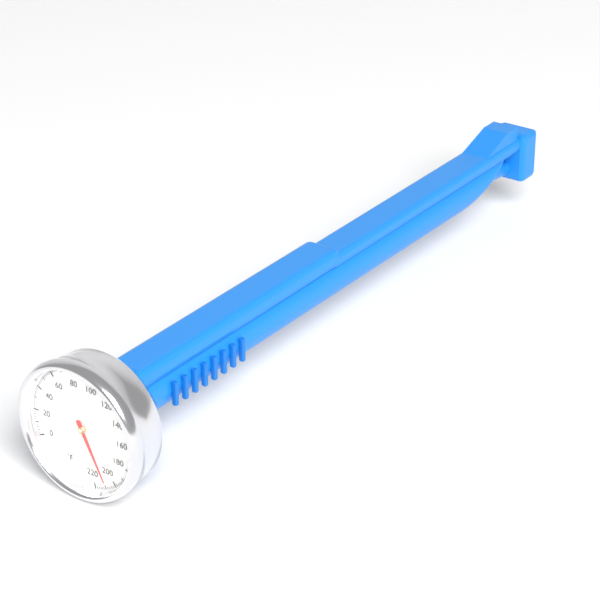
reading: 208 °F
